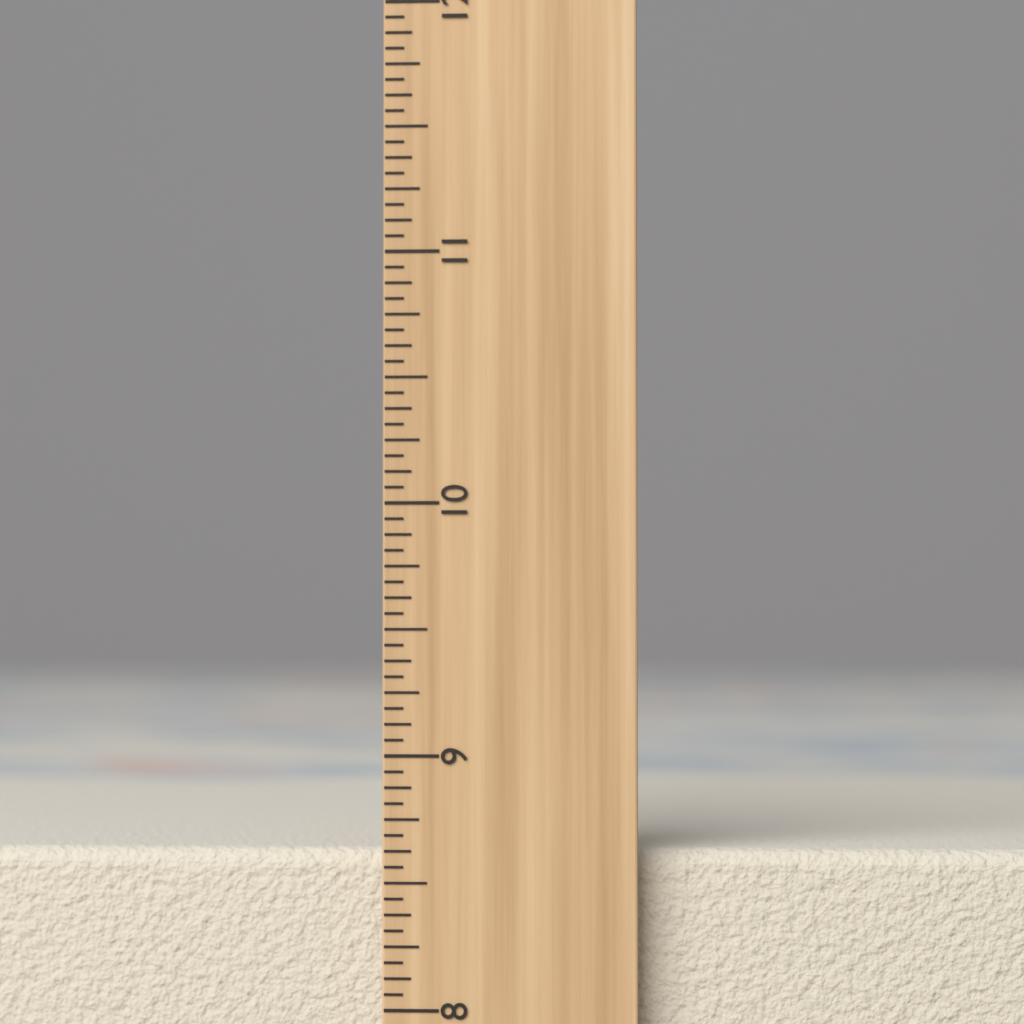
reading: 8.6250 inch
